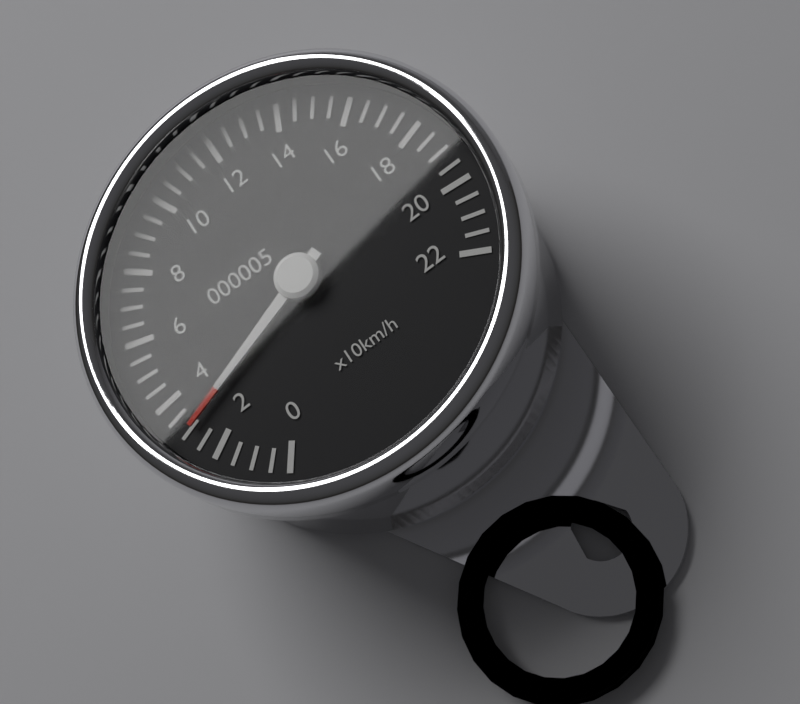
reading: 30 km/h
